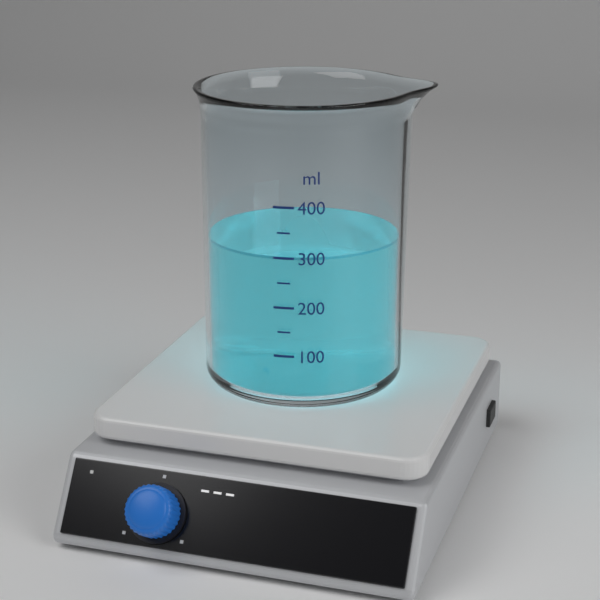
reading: 300 ml
